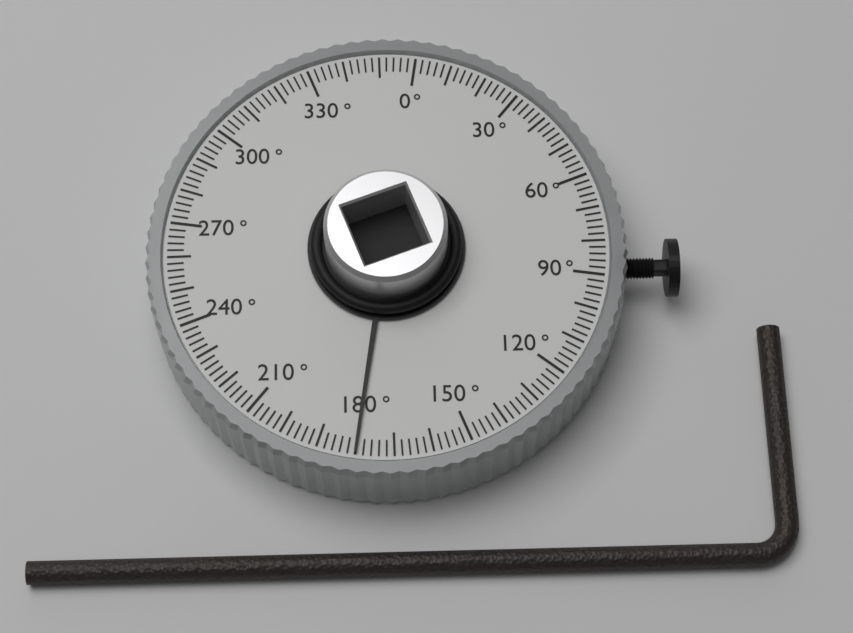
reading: 180 °
